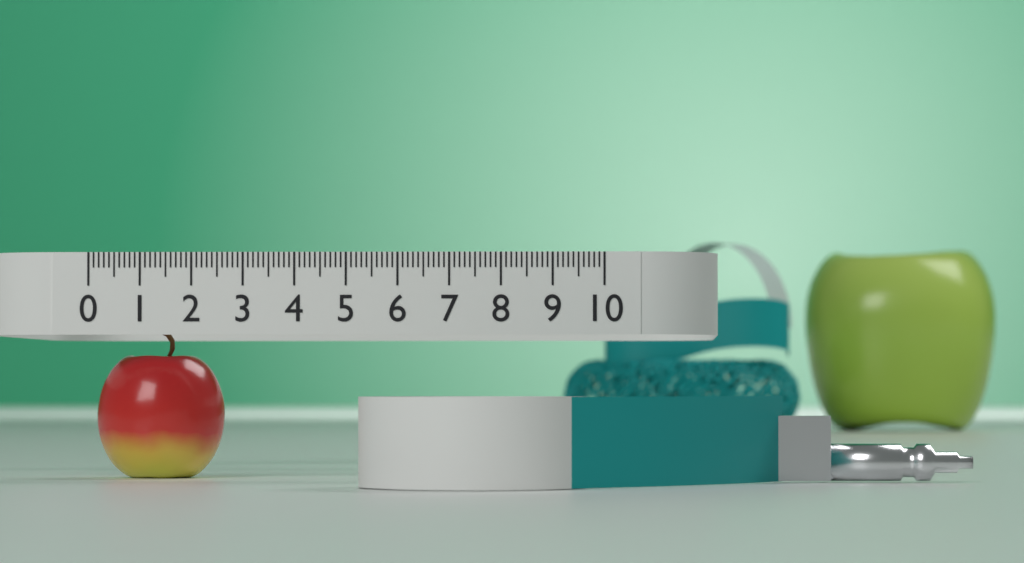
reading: 2.5 (no unit)
